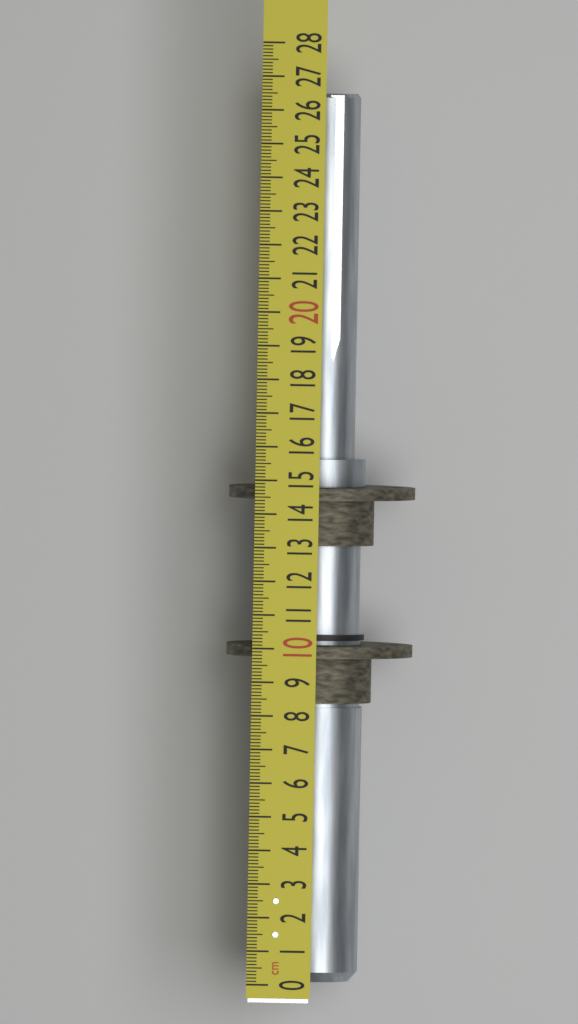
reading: 26.5 cm
